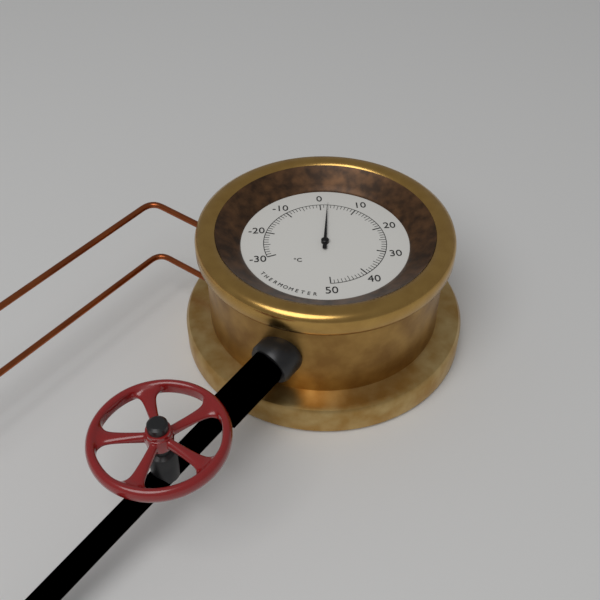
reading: 2 °C
